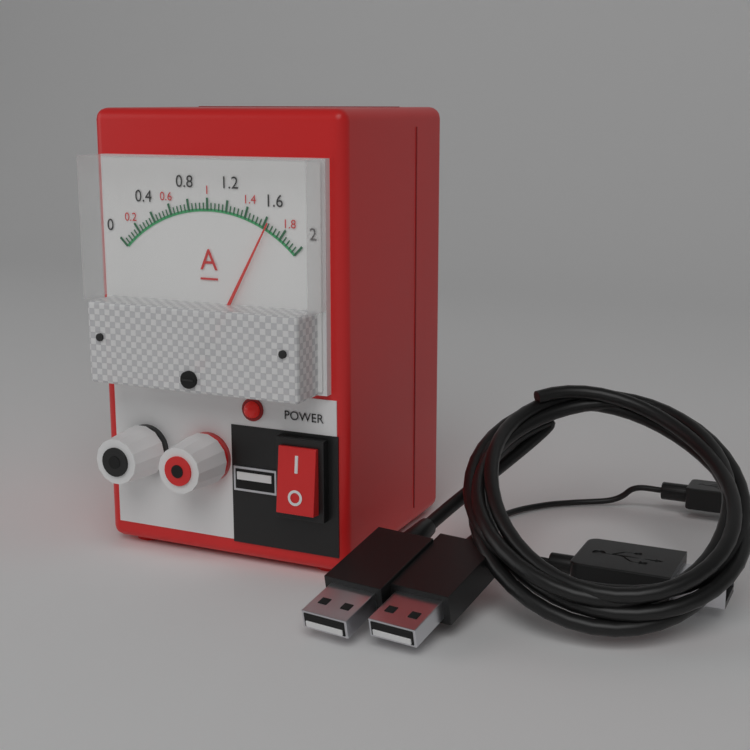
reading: 1.64 A
